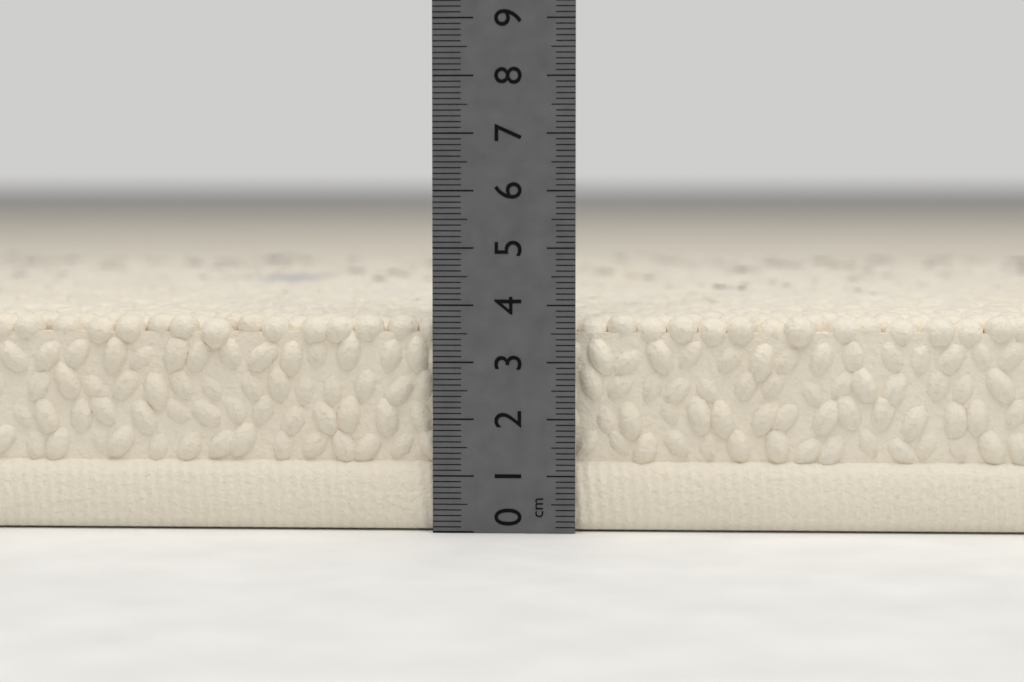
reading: 3.8 cm
